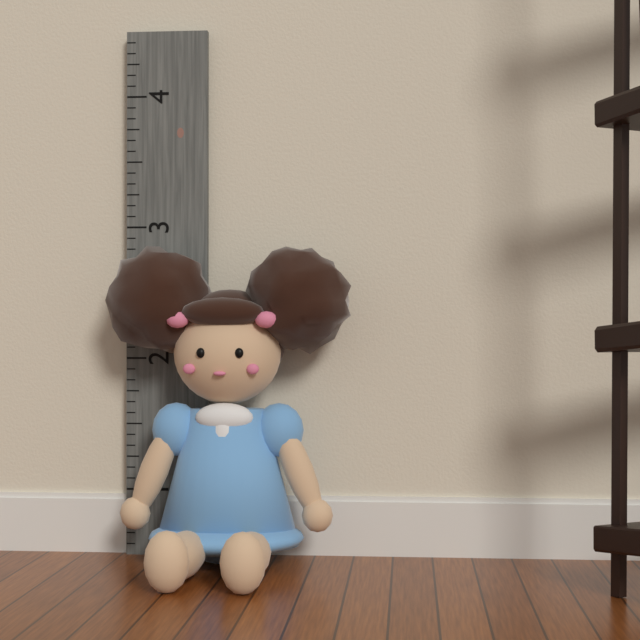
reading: 2.833333 (no unit)
